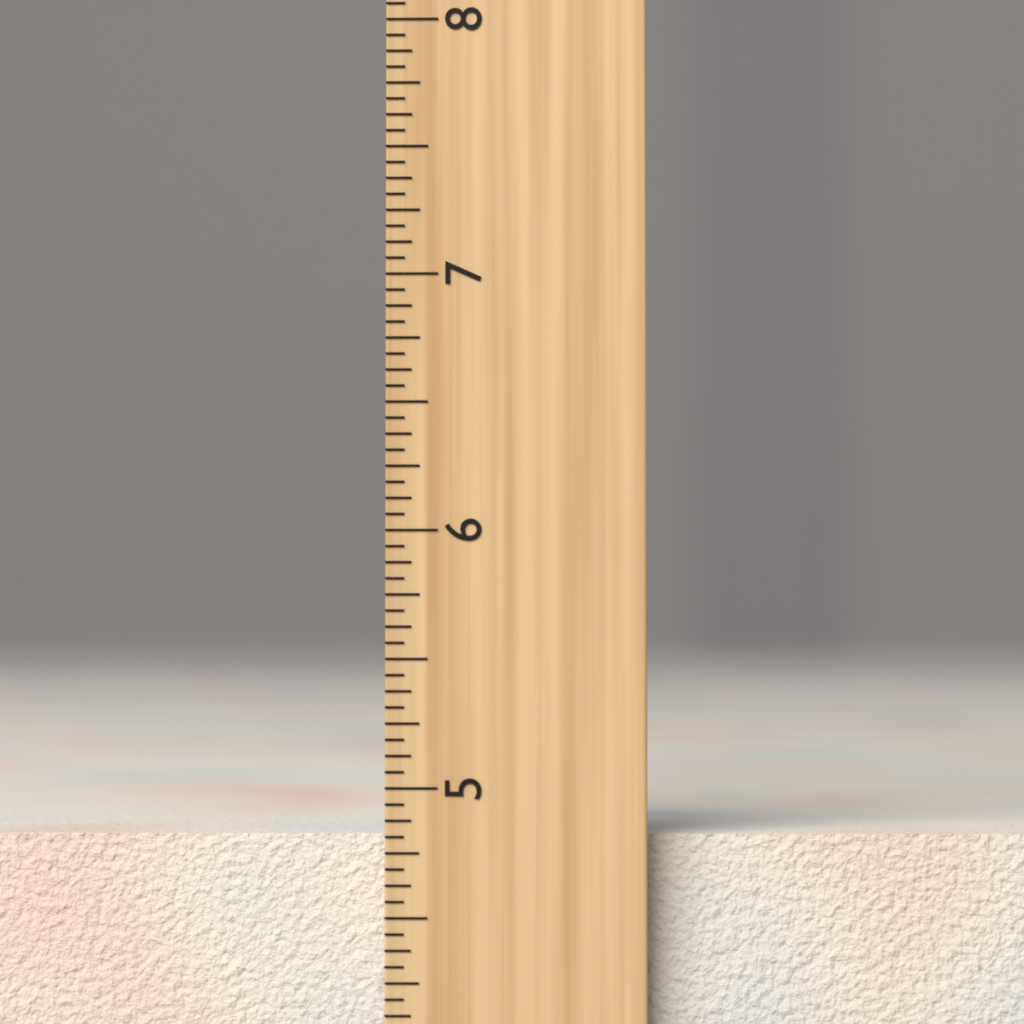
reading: 4.8125 inch
